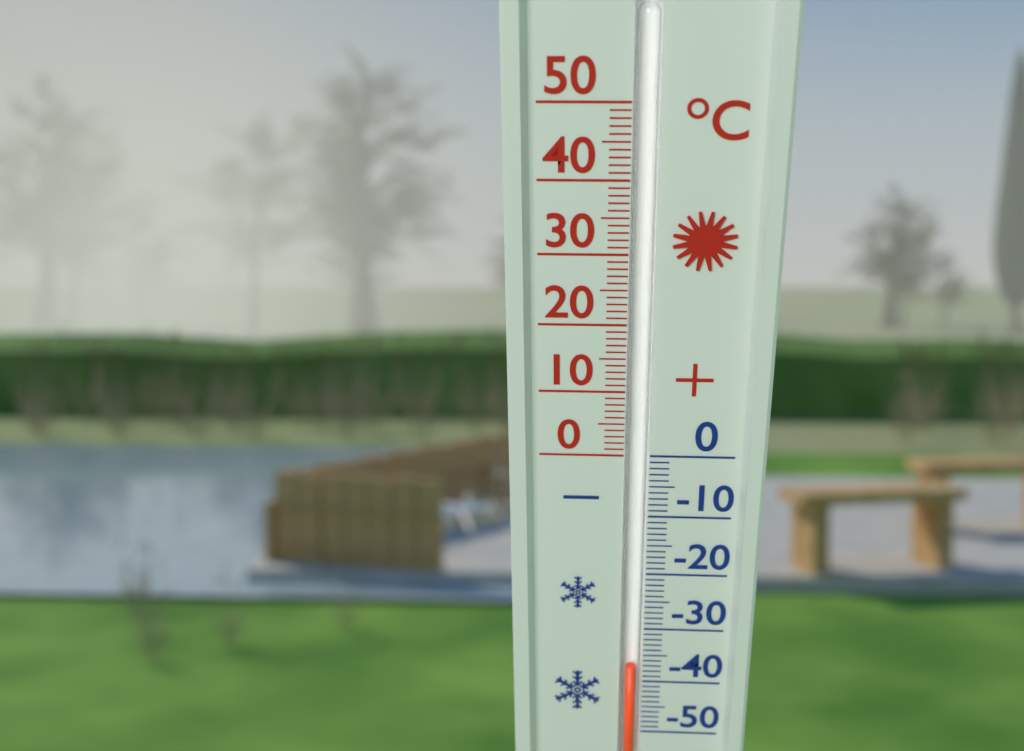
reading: -37 °C
